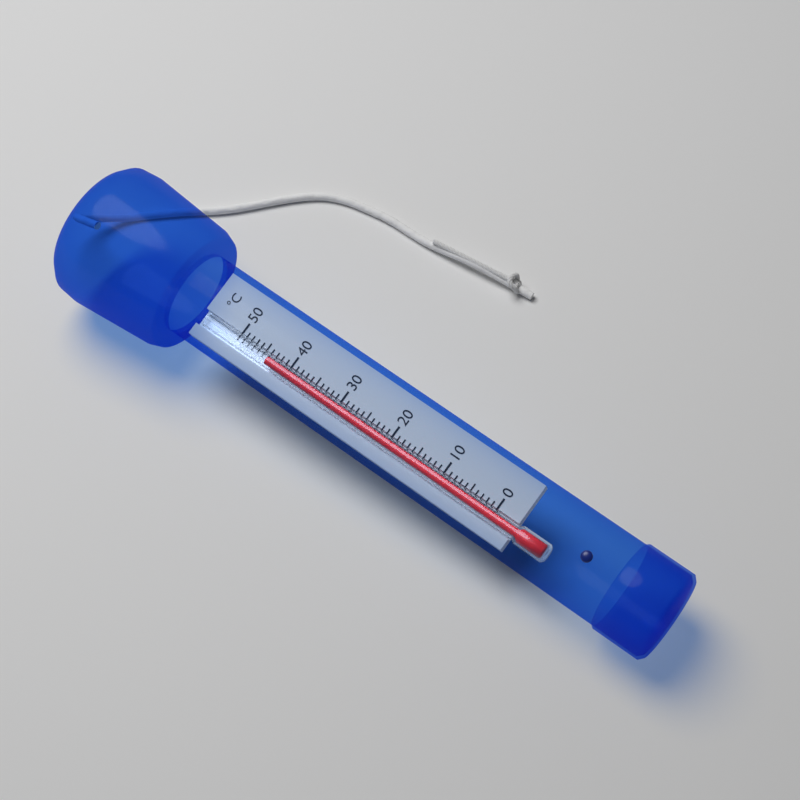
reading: 44 °C
